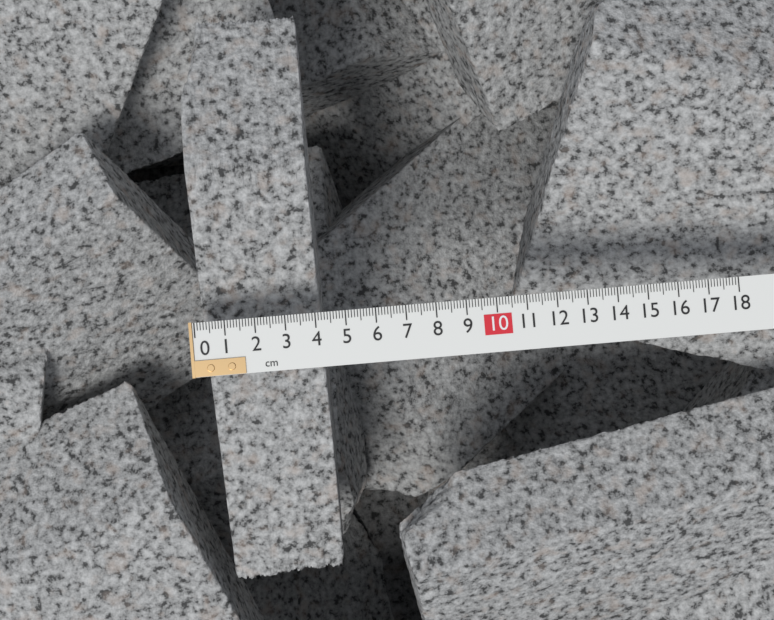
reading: 4.1 cm
